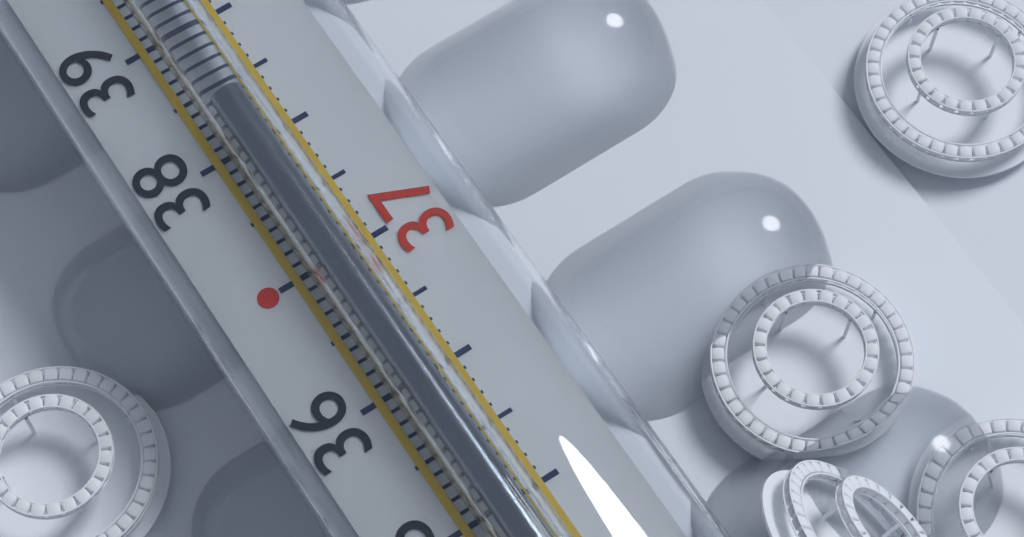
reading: 38.3 °C
